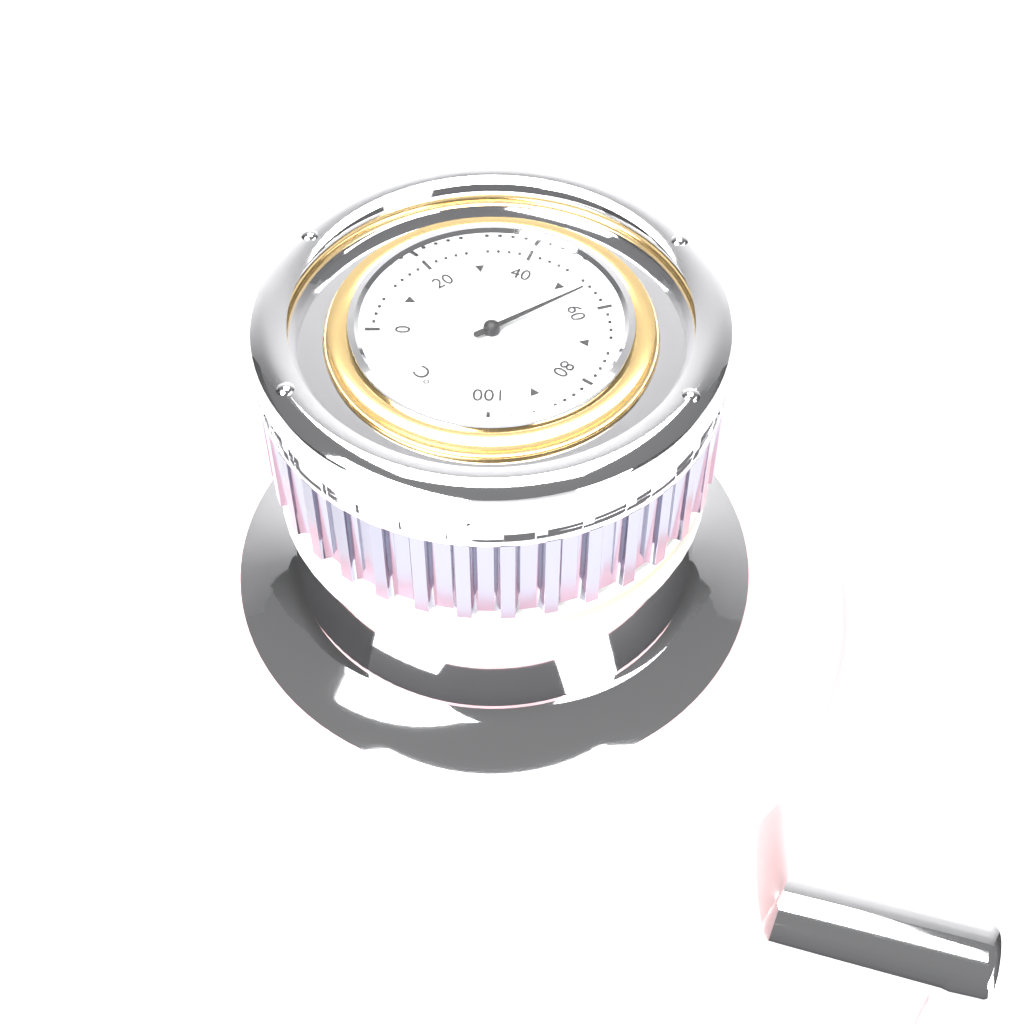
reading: 54 °C
